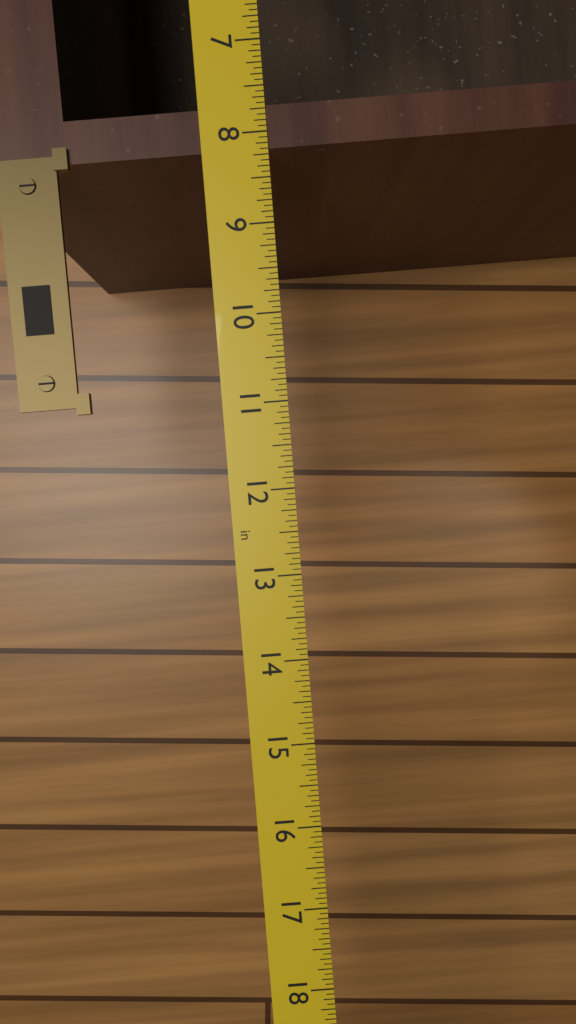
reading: 8.1875 in
